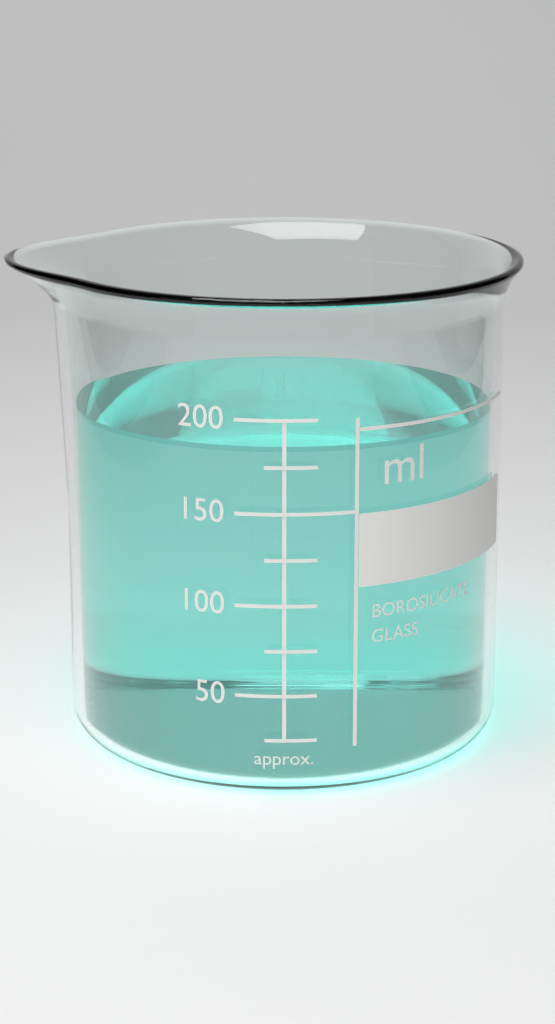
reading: 185 ml
